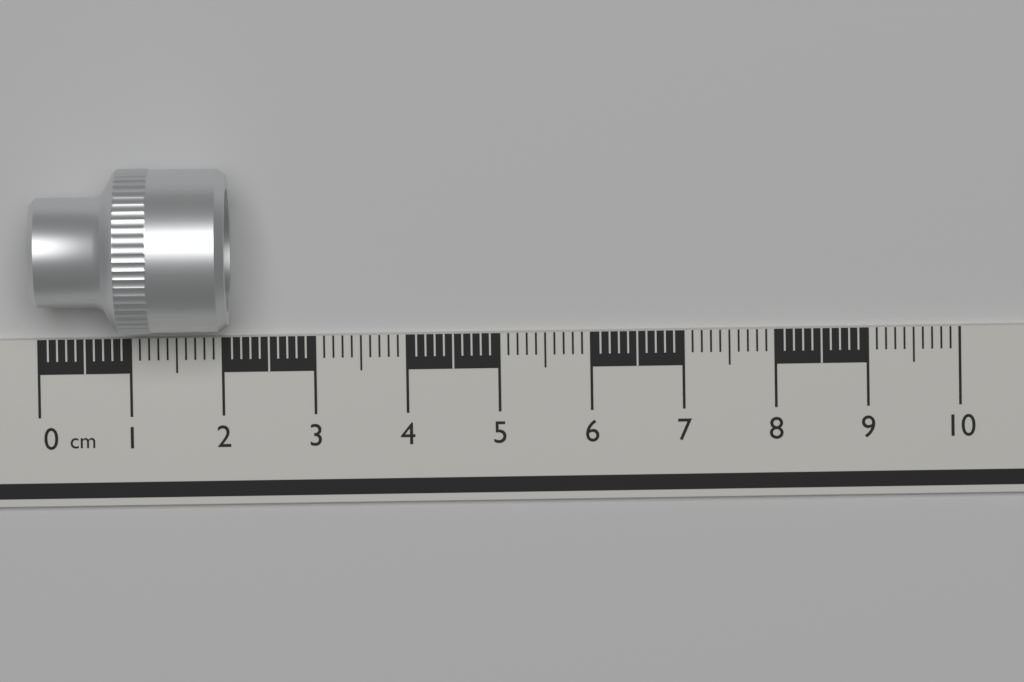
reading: 2.1 cm
